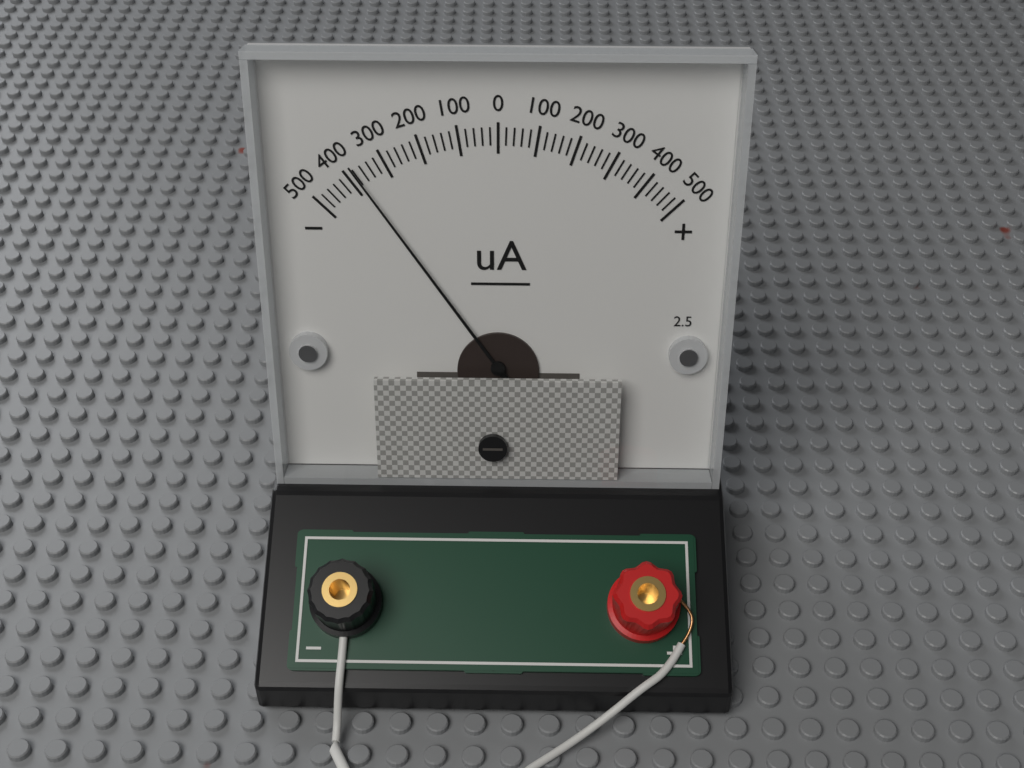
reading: -380 uA
